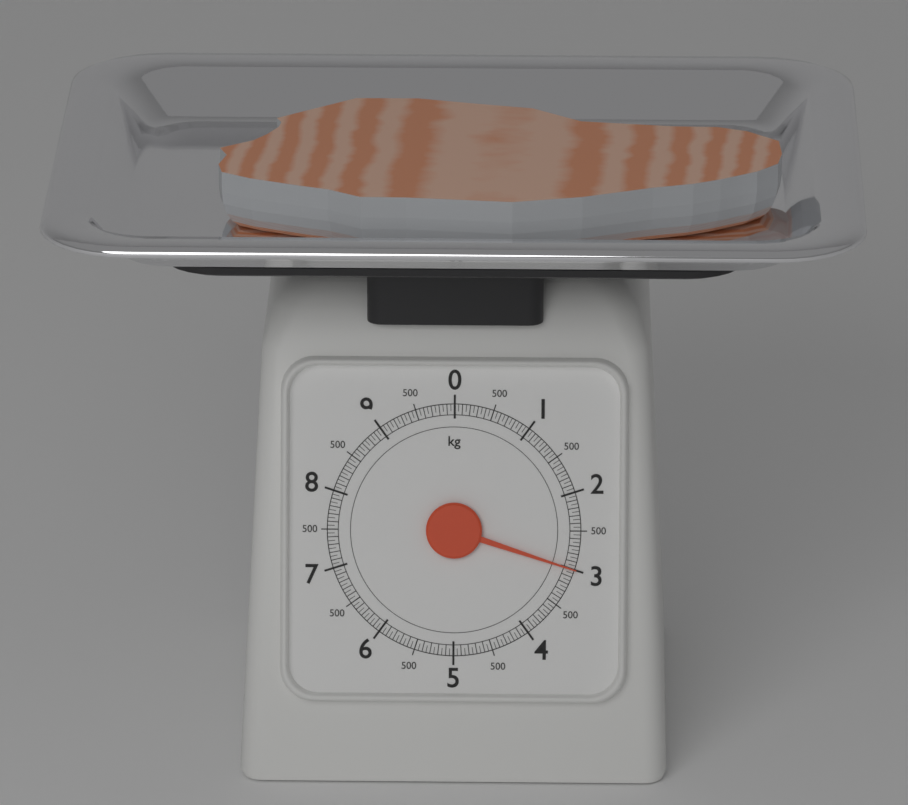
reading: 3.00 kg
